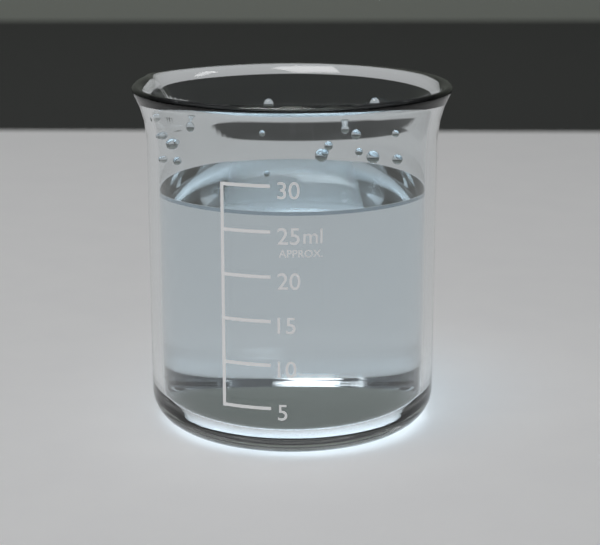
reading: 27 ml
